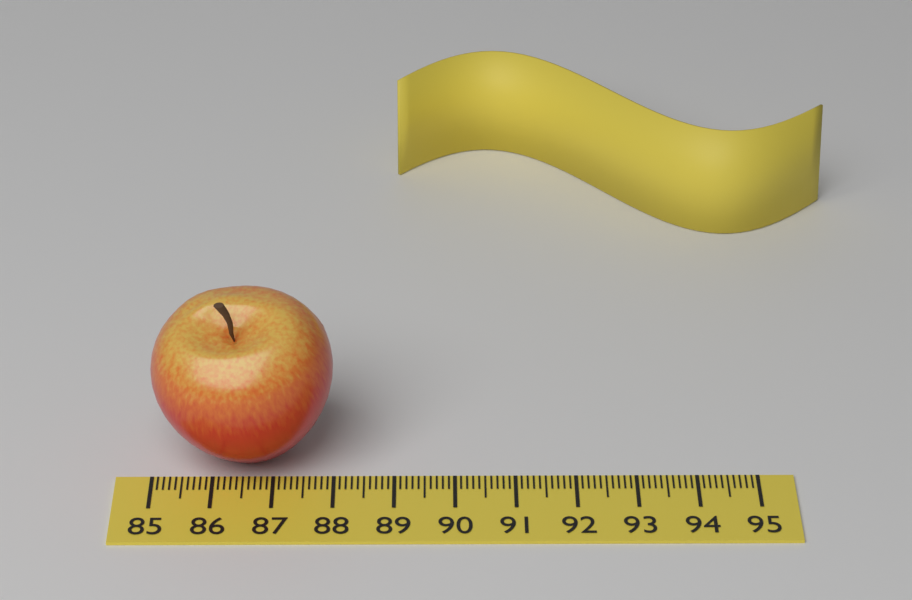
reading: 88.0 (no unit)
